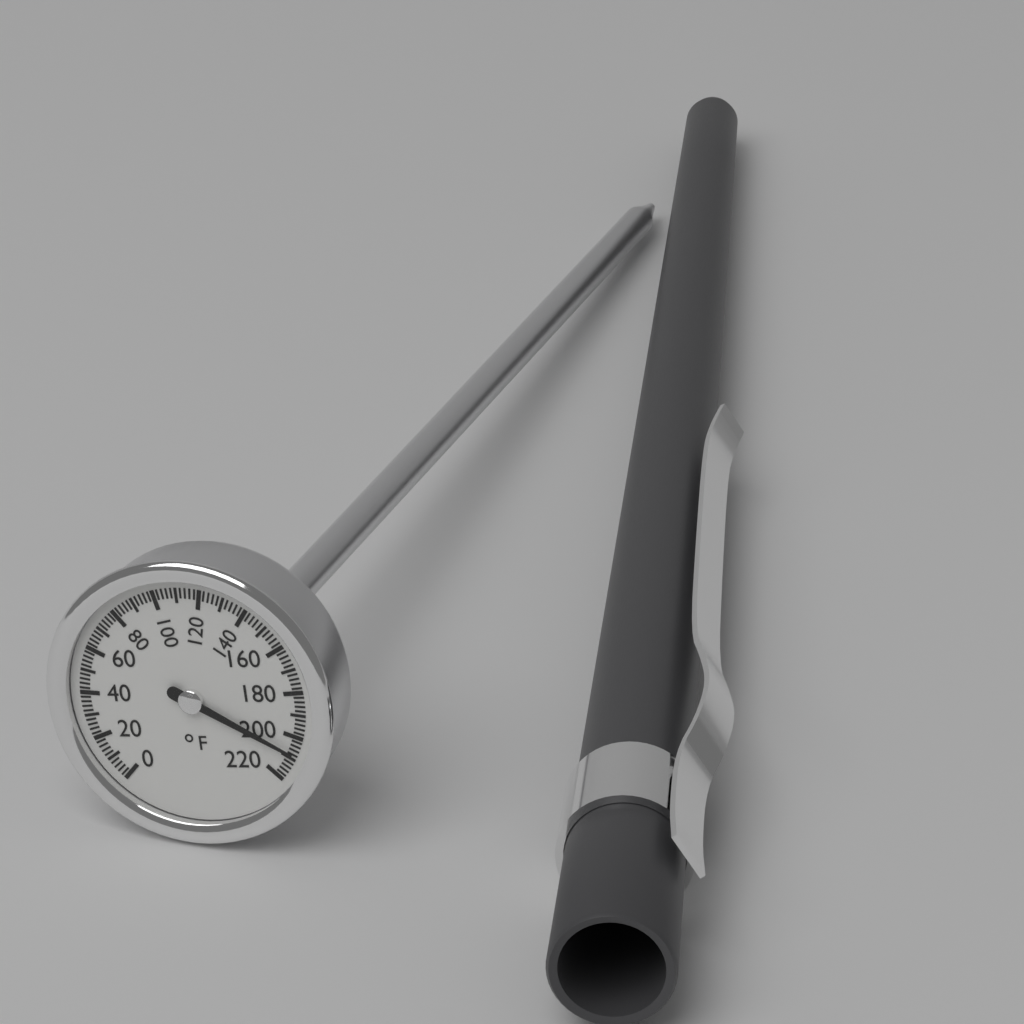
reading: 208 °F
